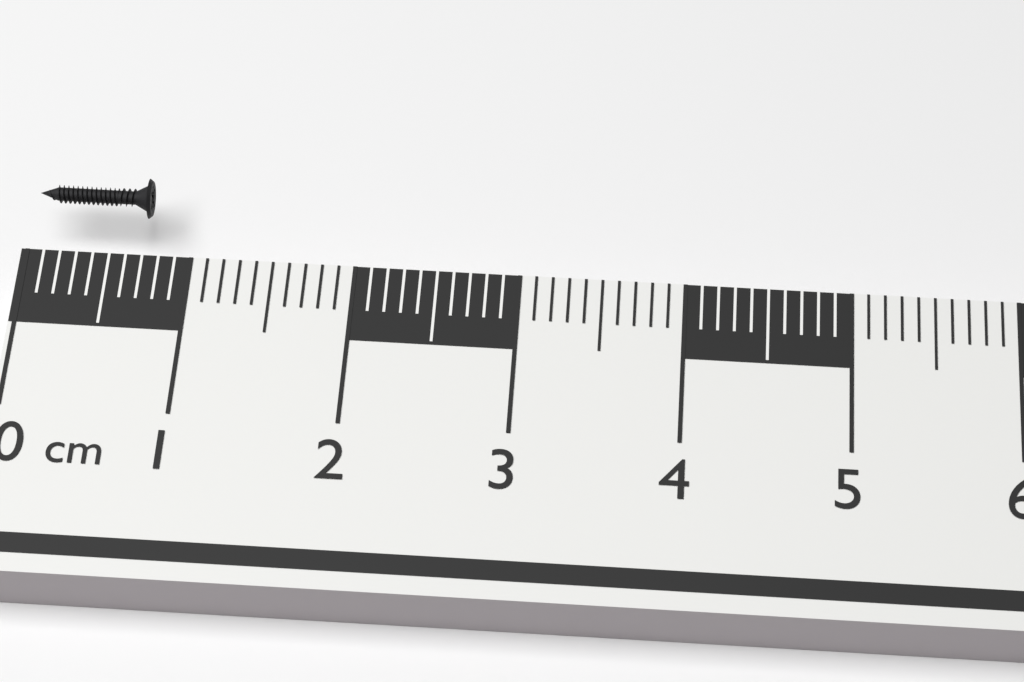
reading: 0.7 cm
